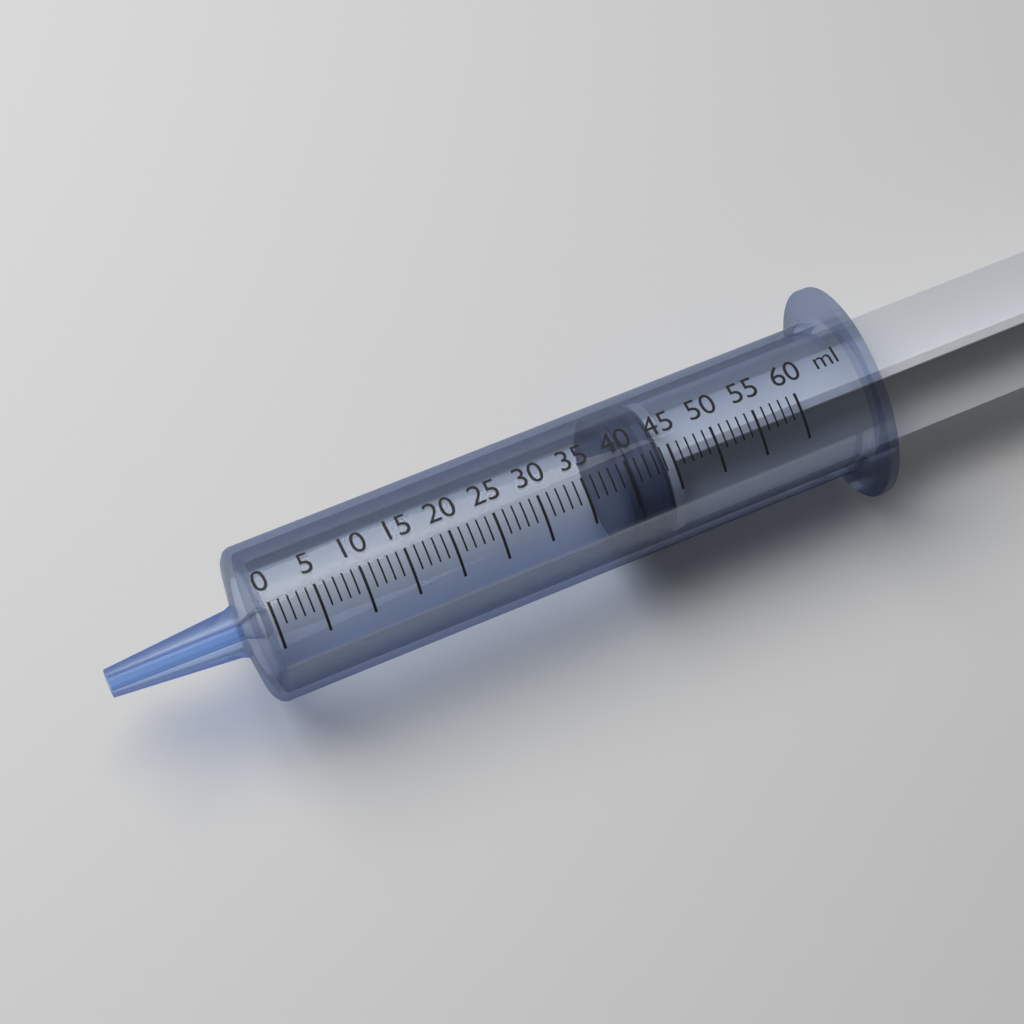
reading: 39 ml
